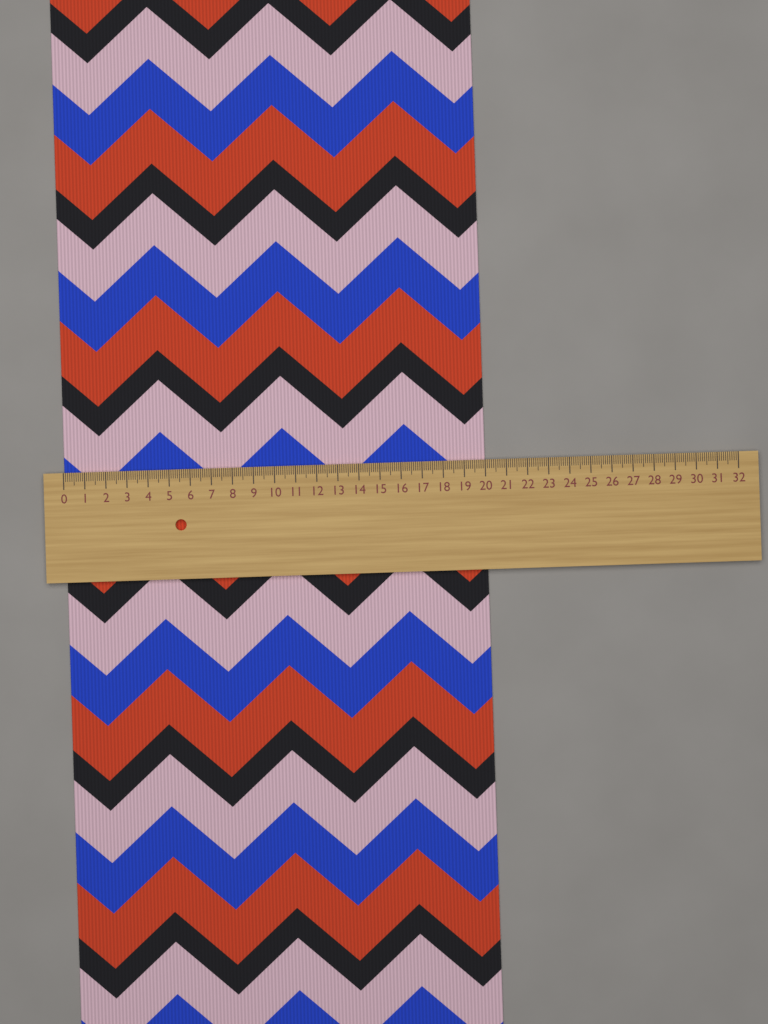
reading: 20.0 (no unit)
